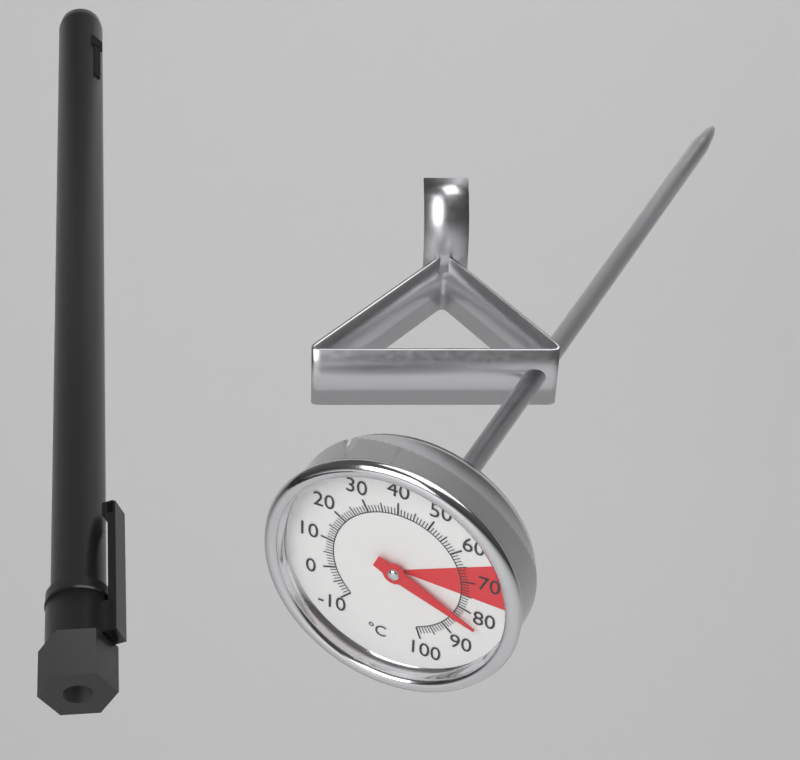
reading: 83 °C
